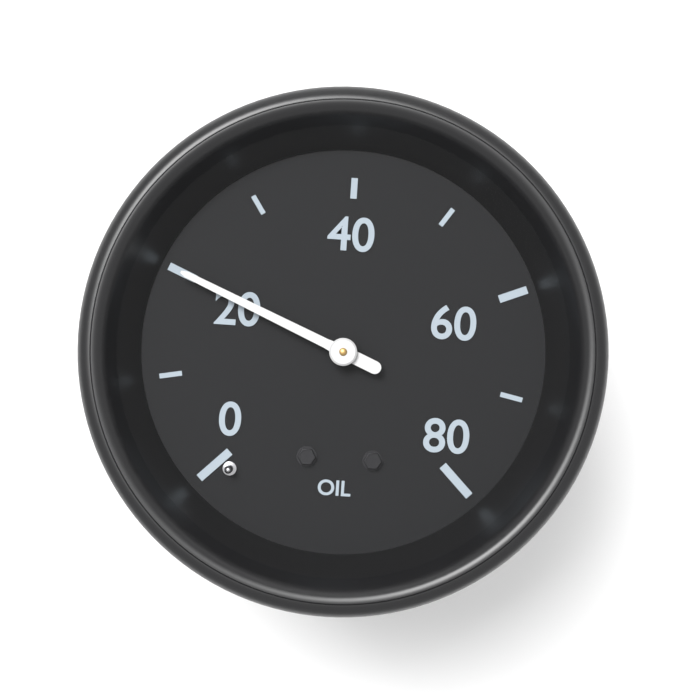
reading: 20 (no unit)
